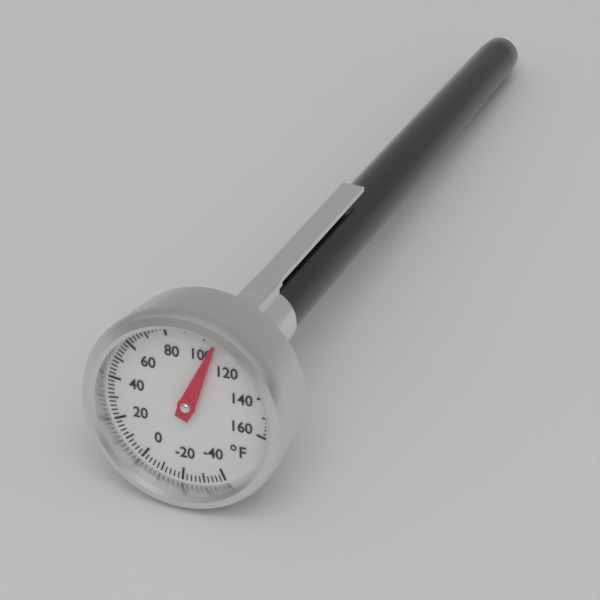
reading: 106 °F
